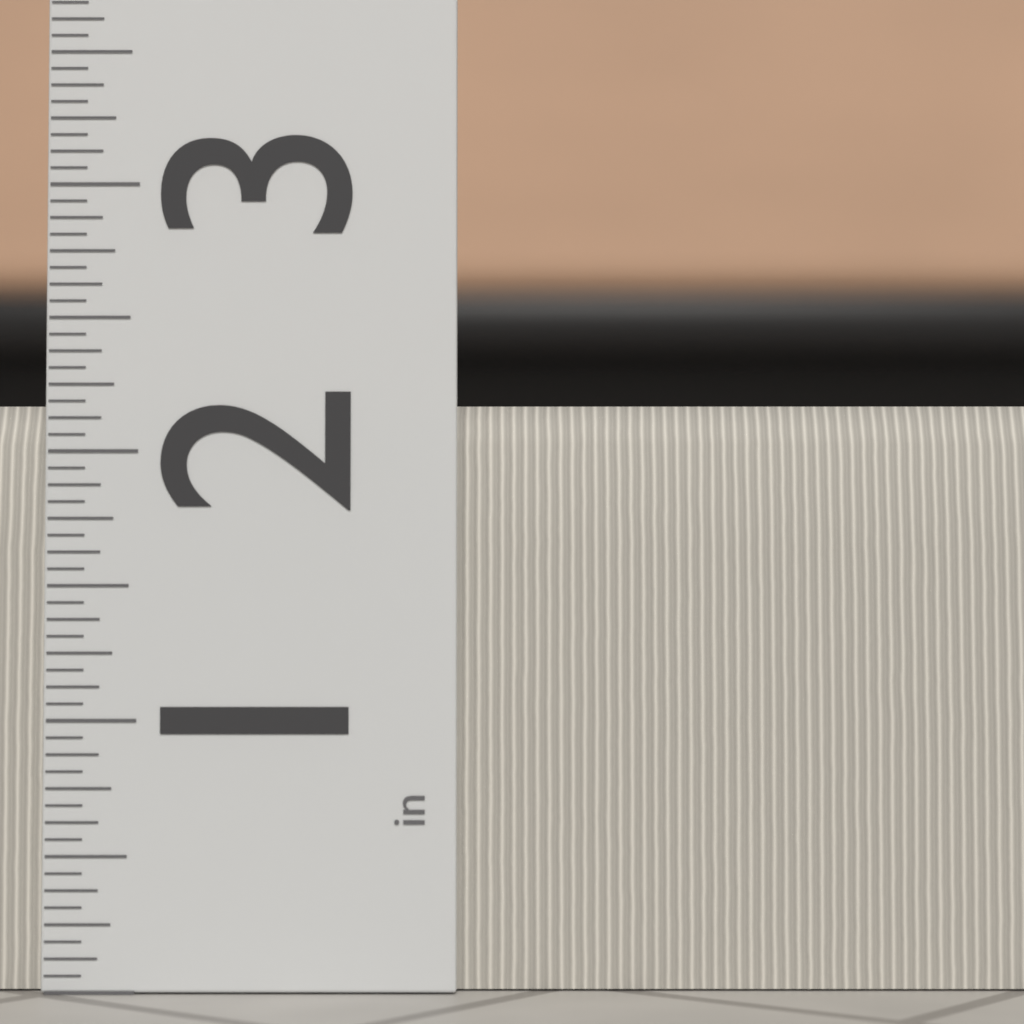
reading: 2.1875 in
